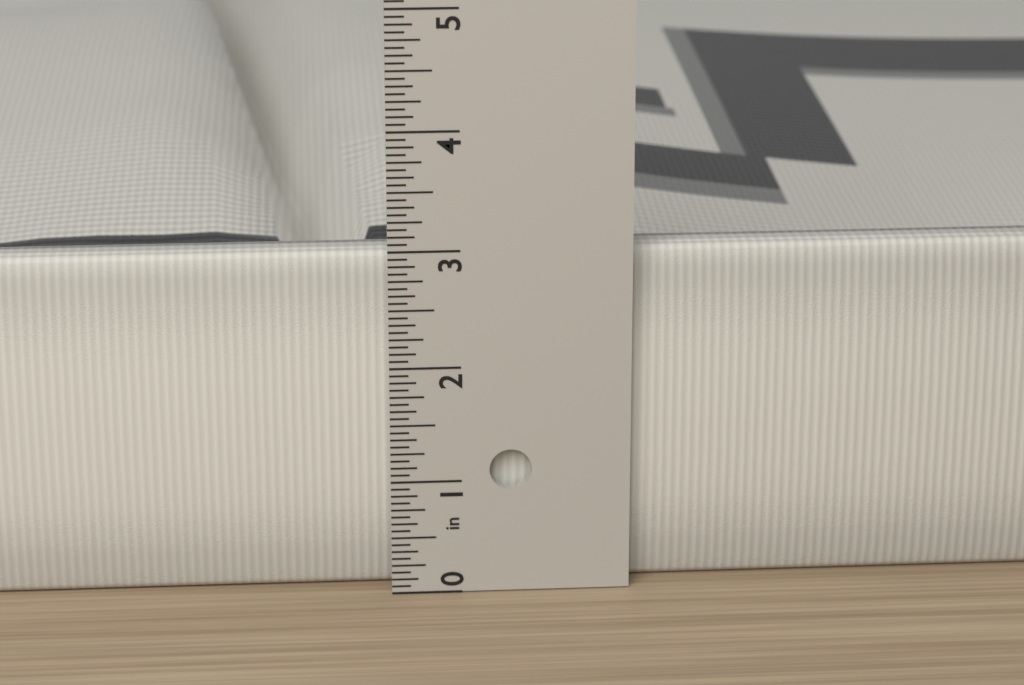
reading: 2.9375 in
